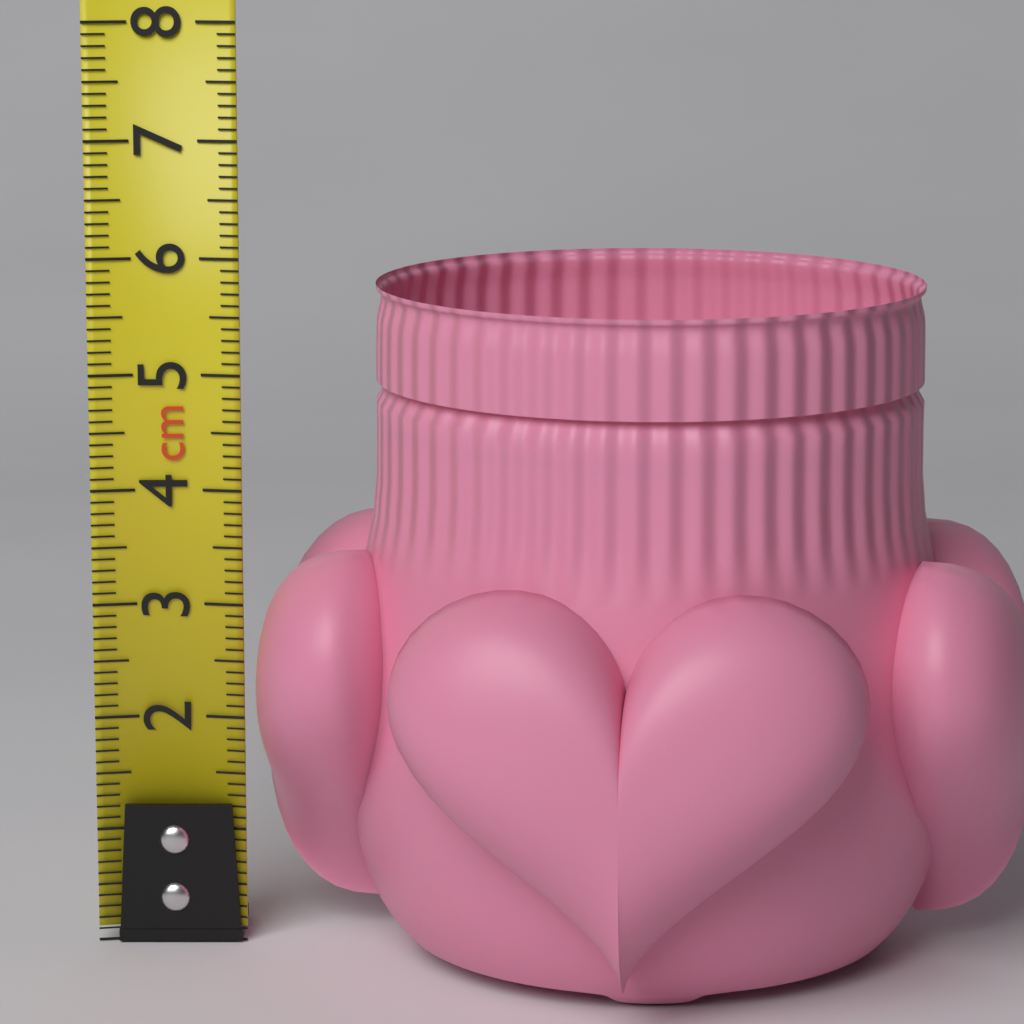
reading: 5.8 cm
